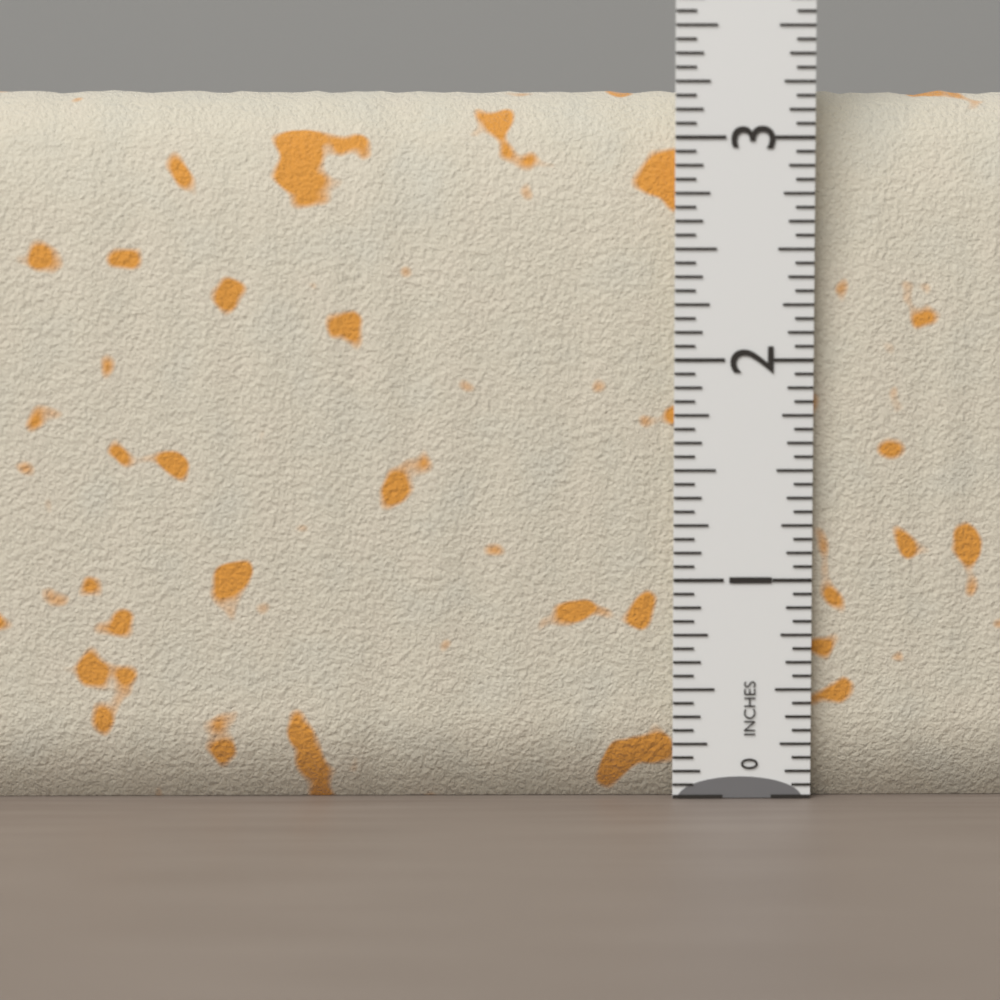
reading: 3.2500 in
